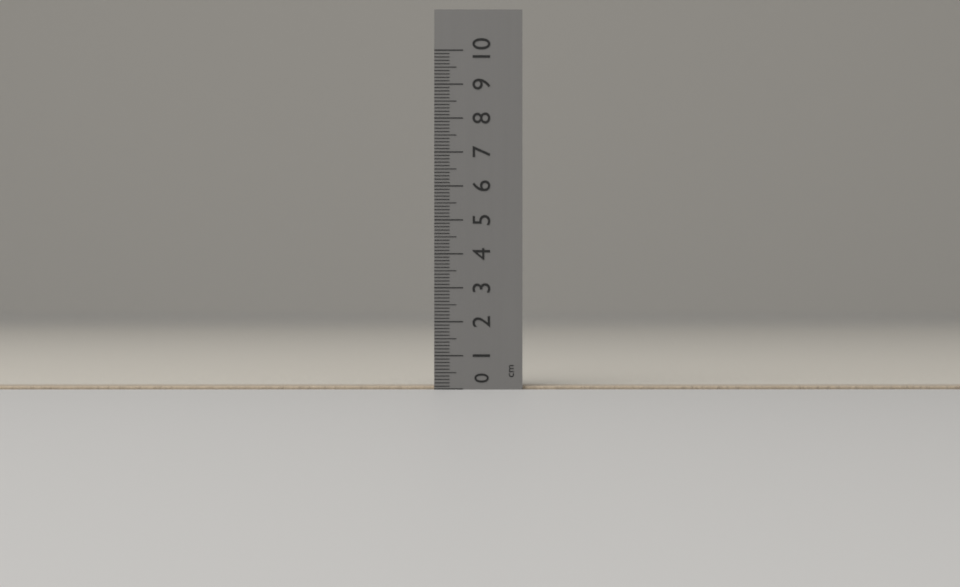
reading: 0.1 cm
